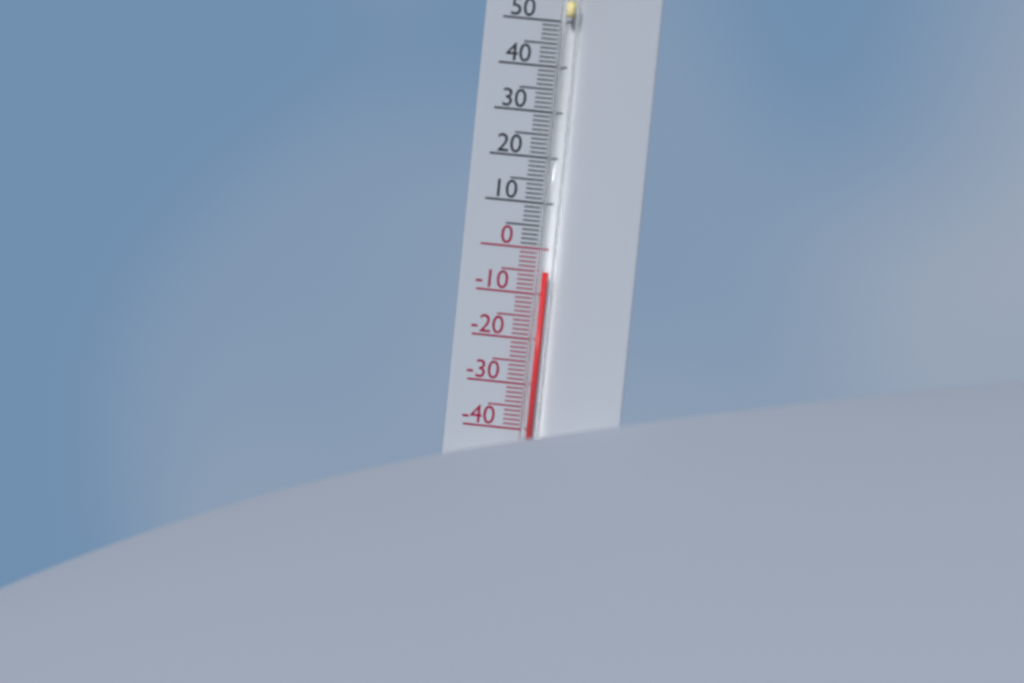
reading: -5 °C
